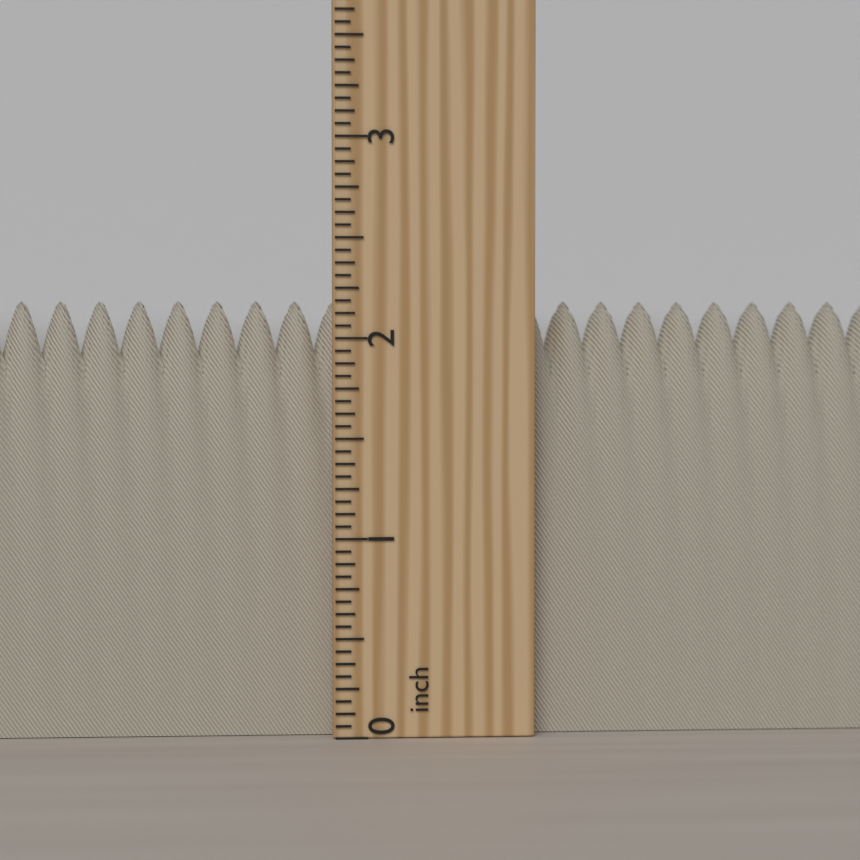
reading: 2.1875 inch
